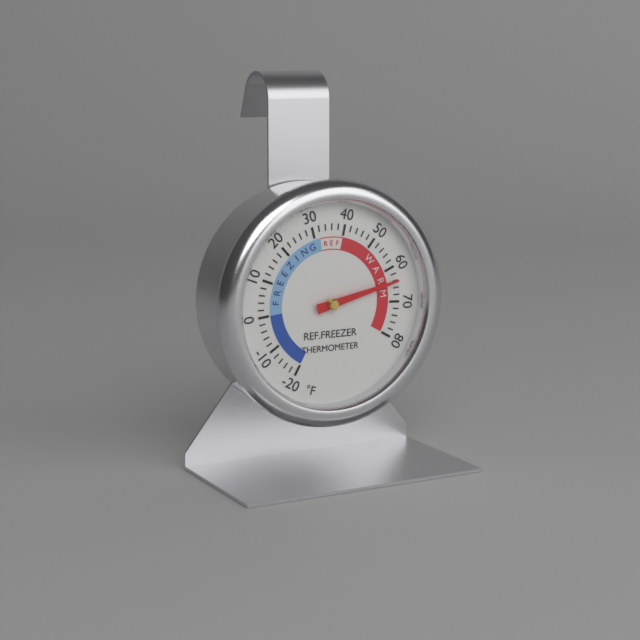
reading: 64 °F
